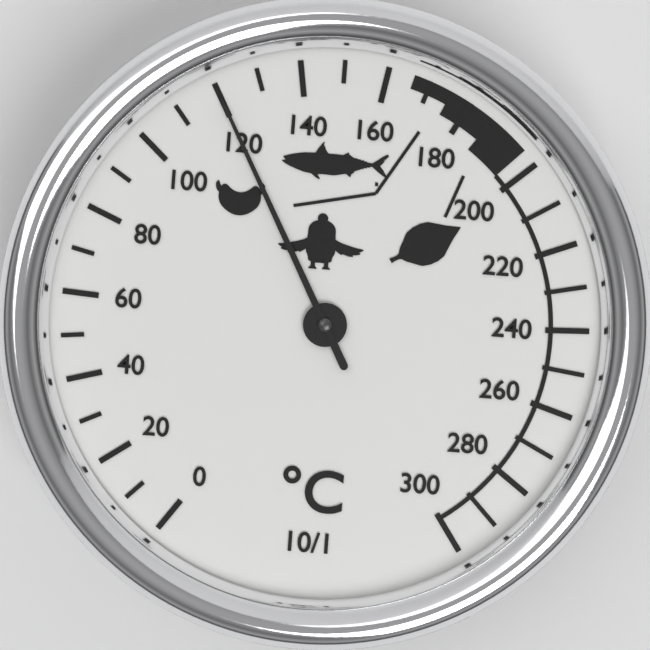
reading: 120 °C
